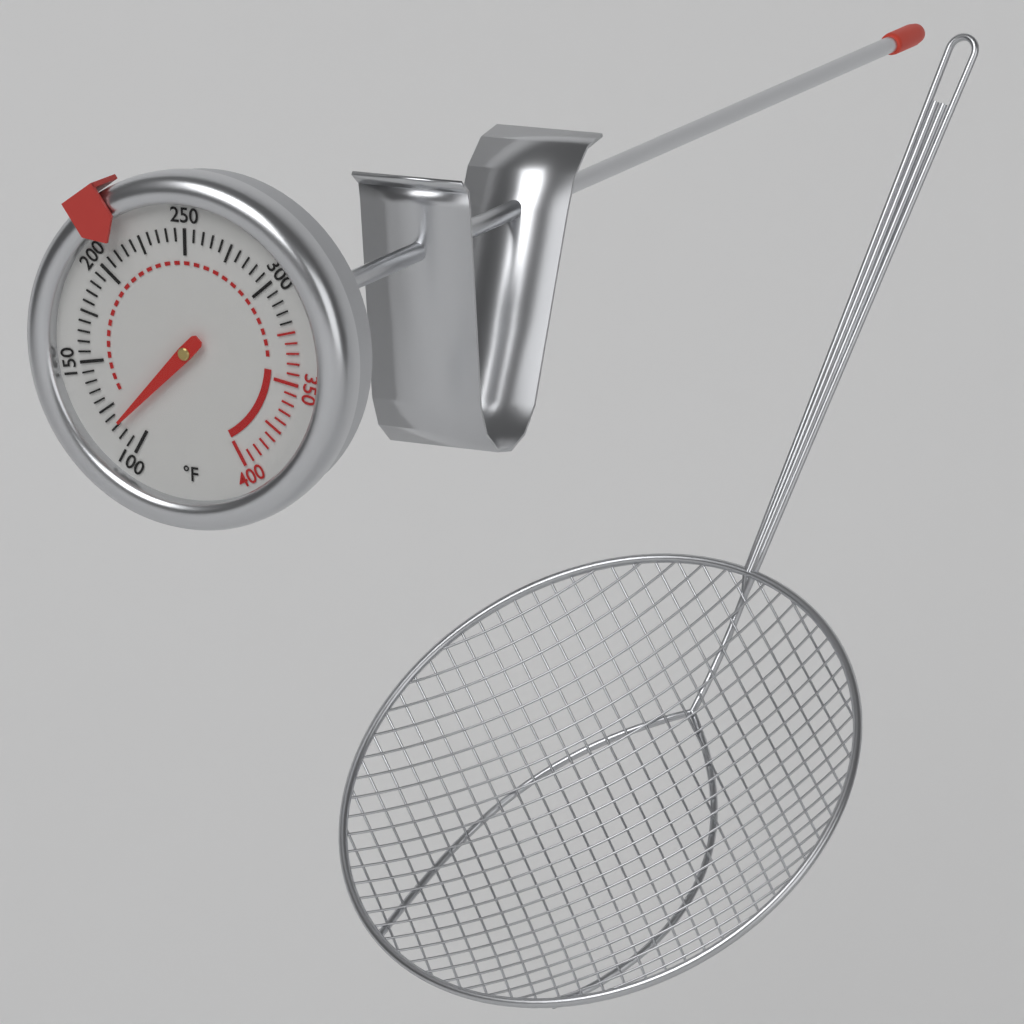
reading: 115 °F
